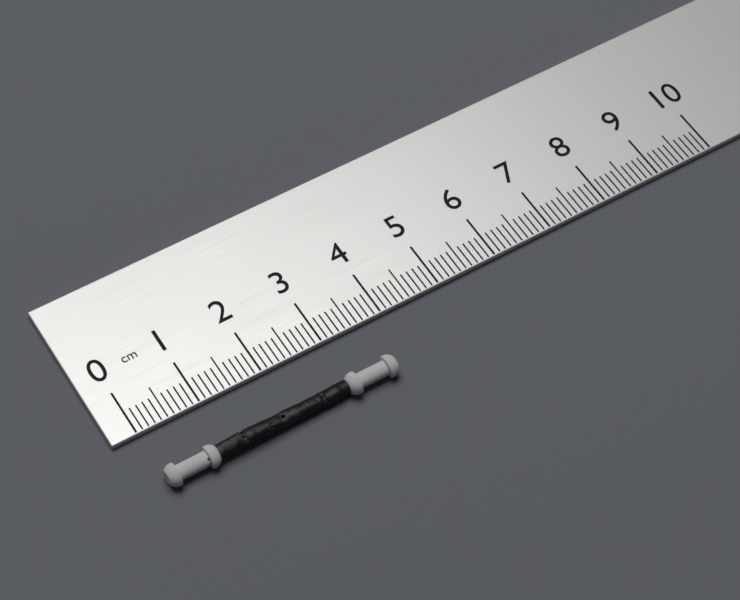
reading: 3.7 cm
